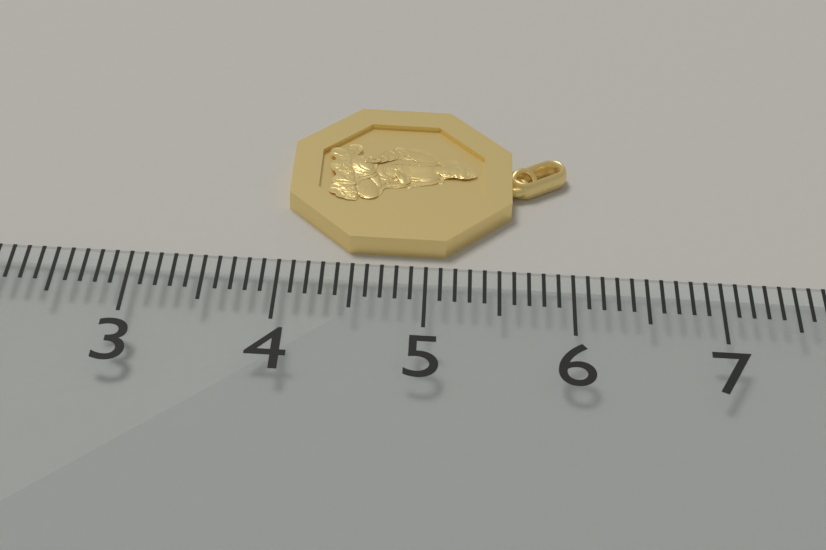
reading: 6.0 (no unit)
